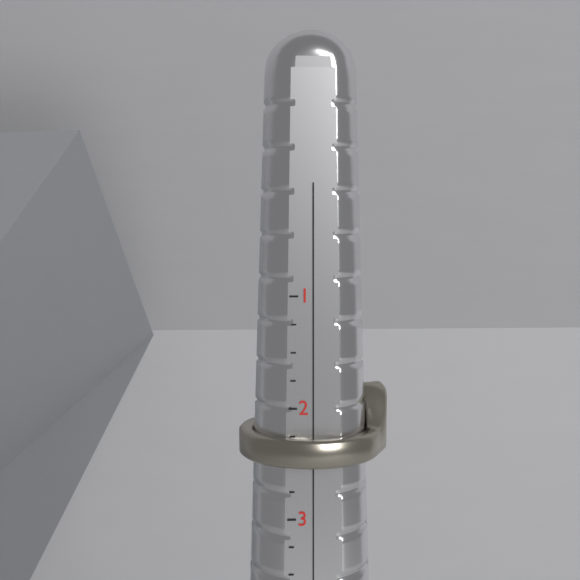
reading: 2.50 (no unit)
